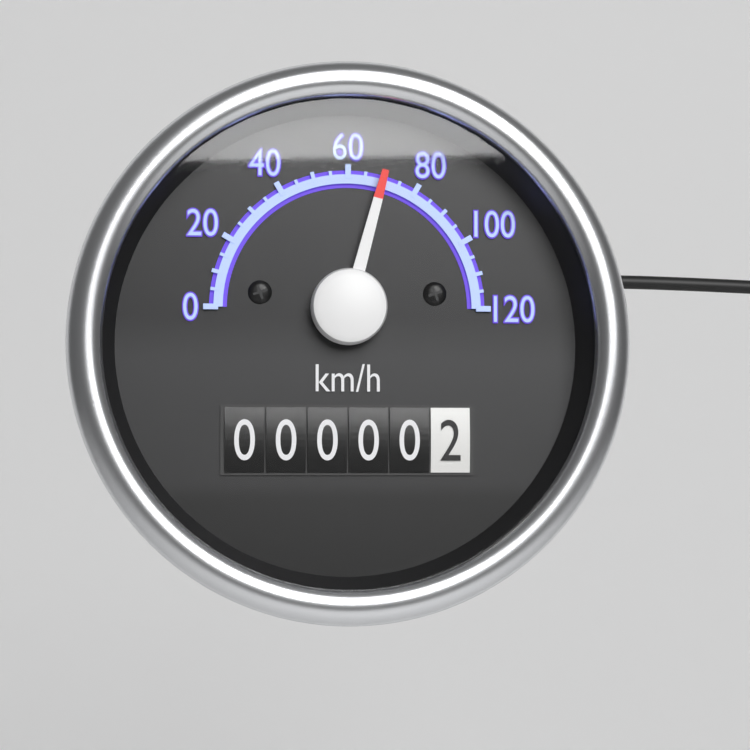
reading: 70 km/h
